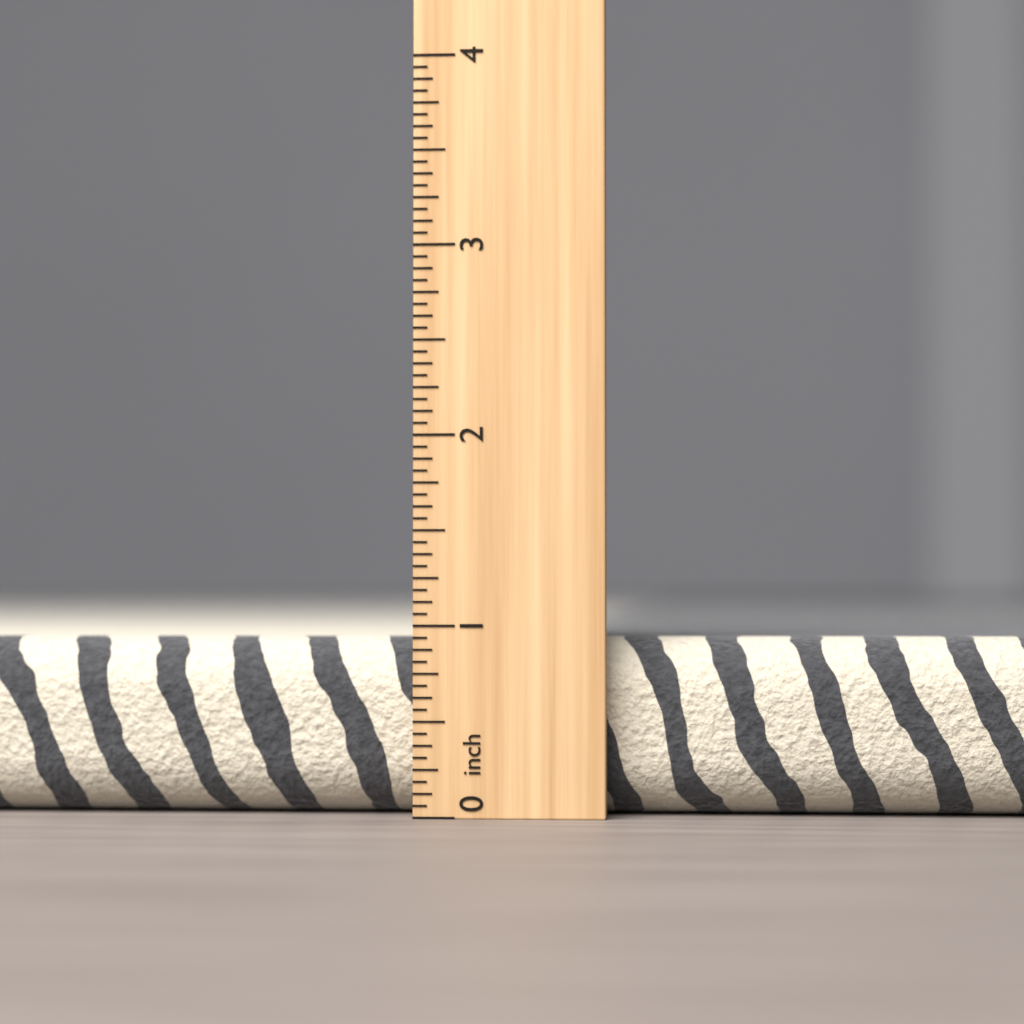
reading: 0.9375 inch
